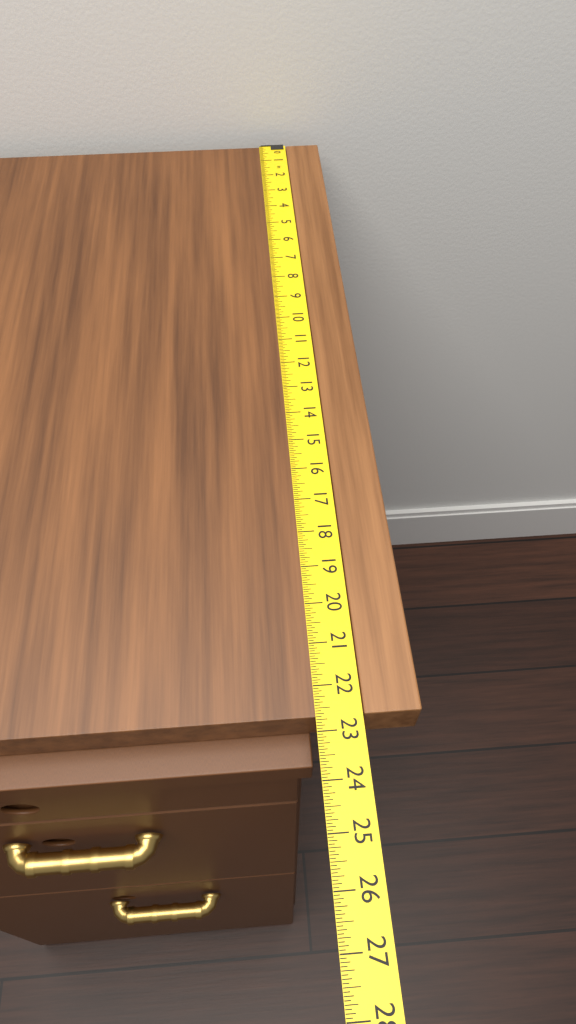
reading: 22.6875 in
